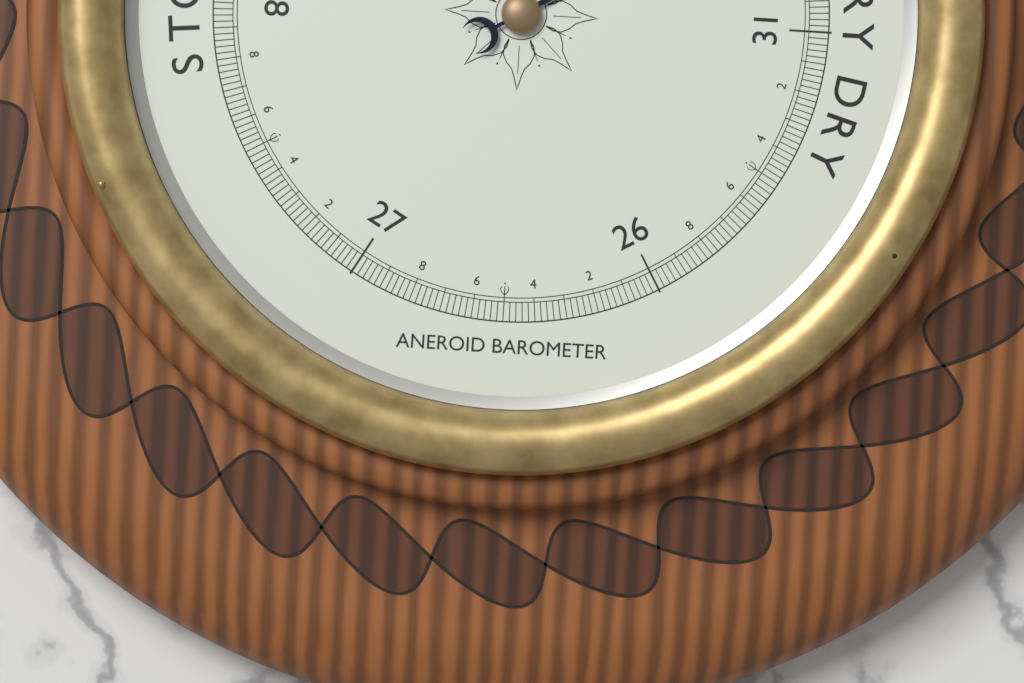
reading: 30.48 inHg
